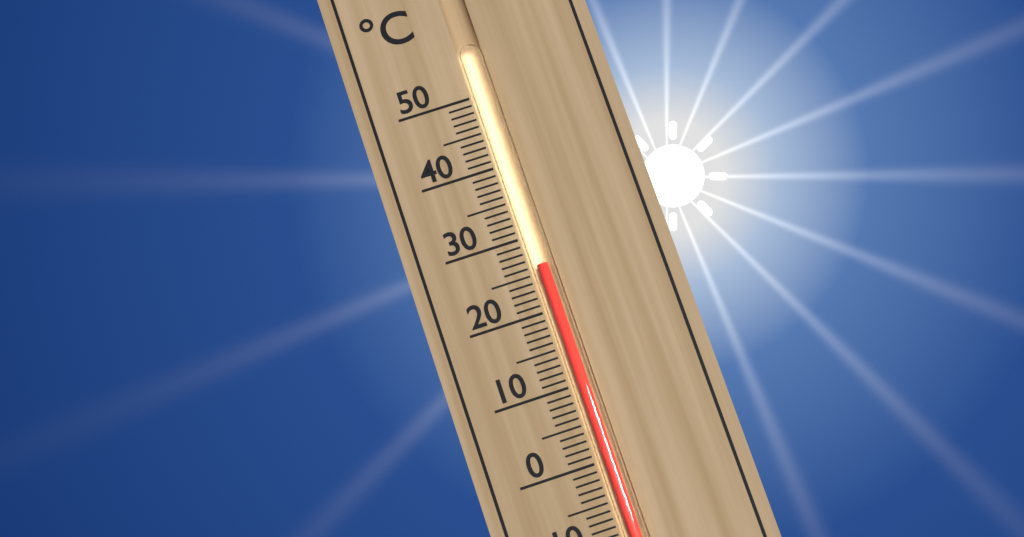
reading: 26 °C
